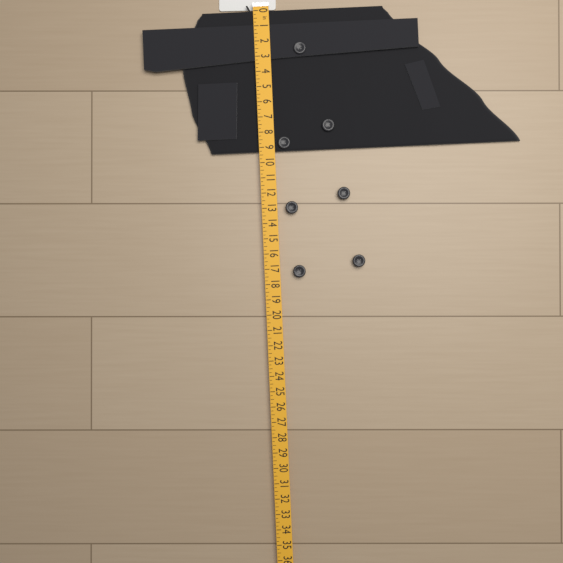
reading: 9.25 in
